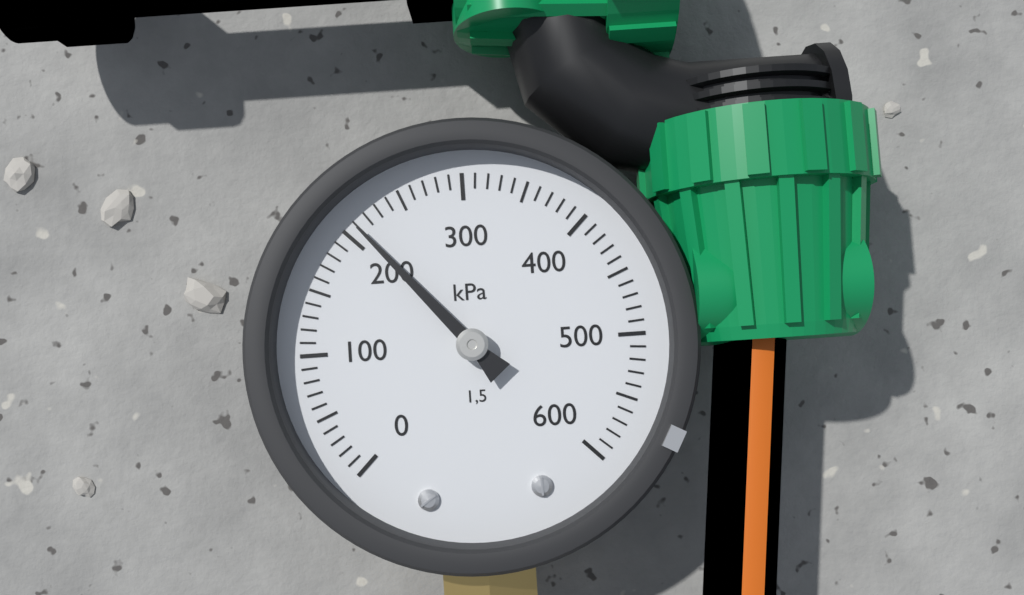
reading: 210 kPa
